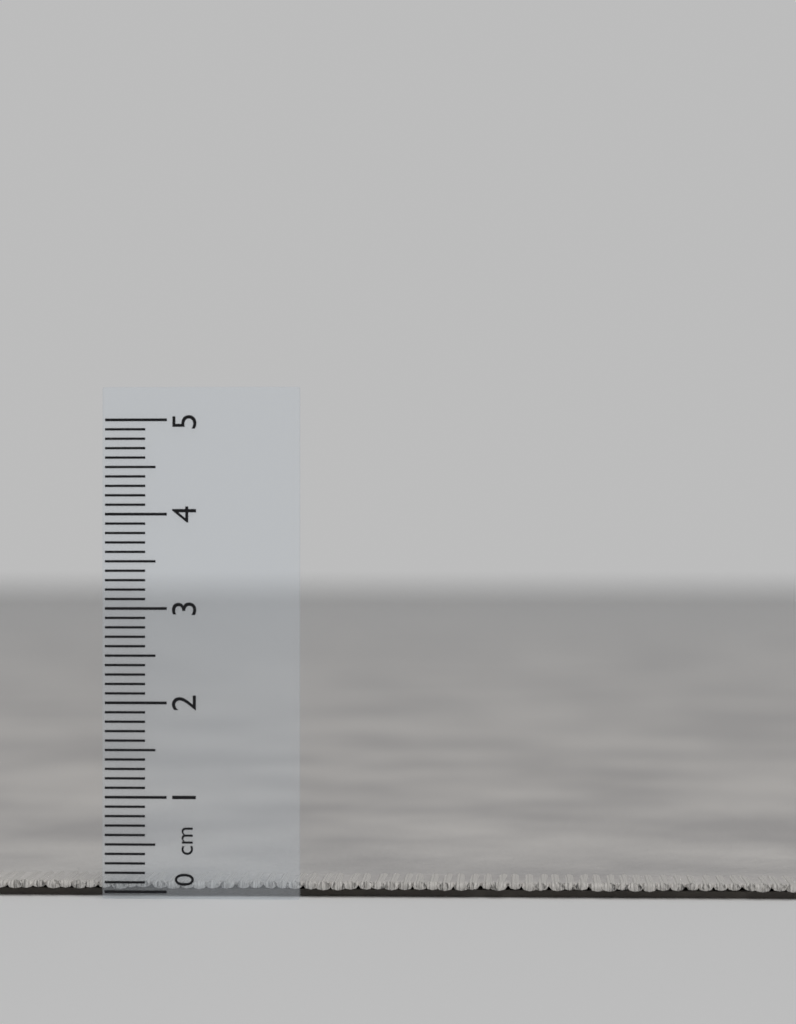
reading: 0.1 cm
